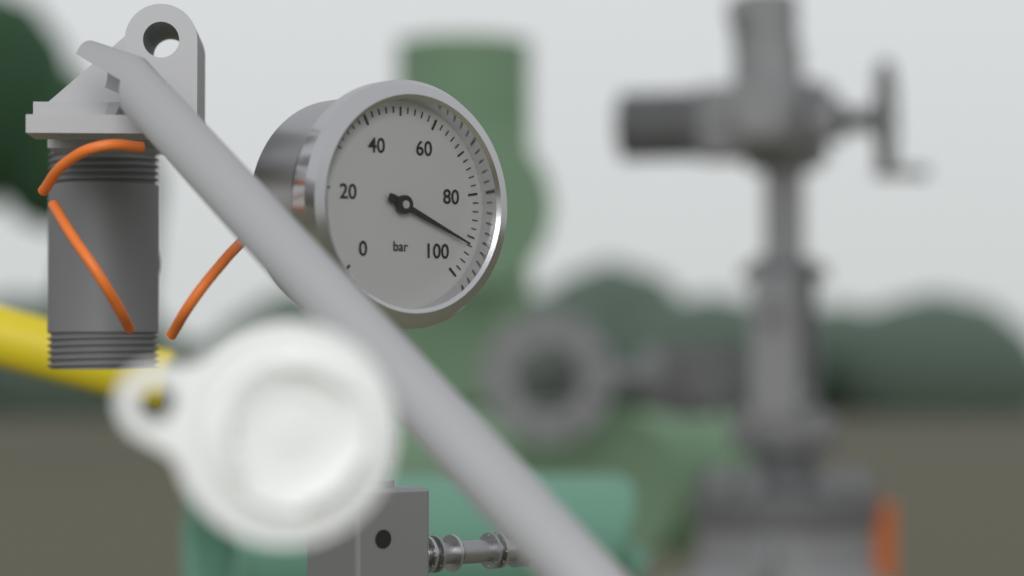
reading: 92 bar
